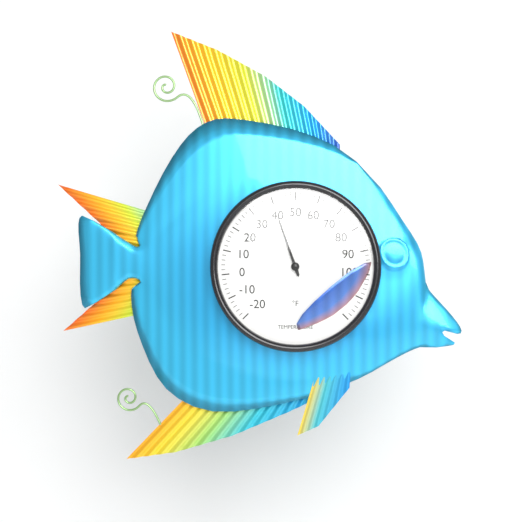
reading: 40 °F
